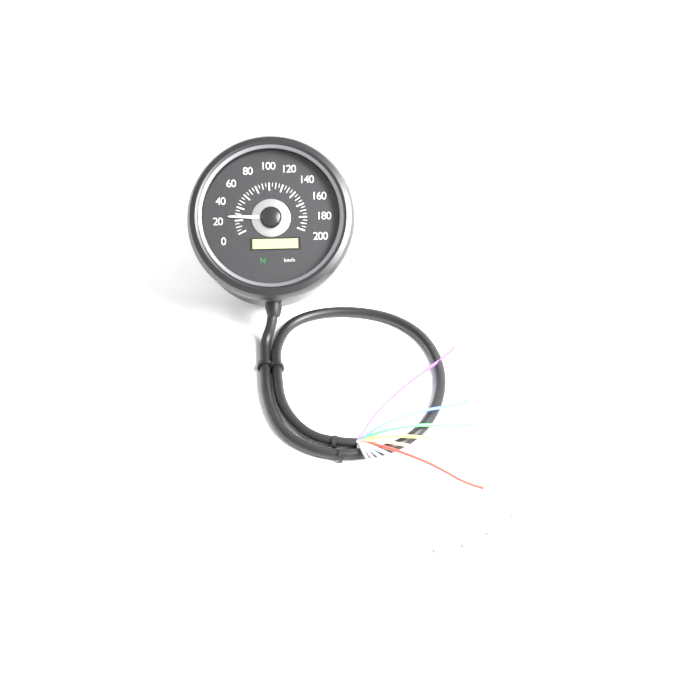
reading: 25 km/h
